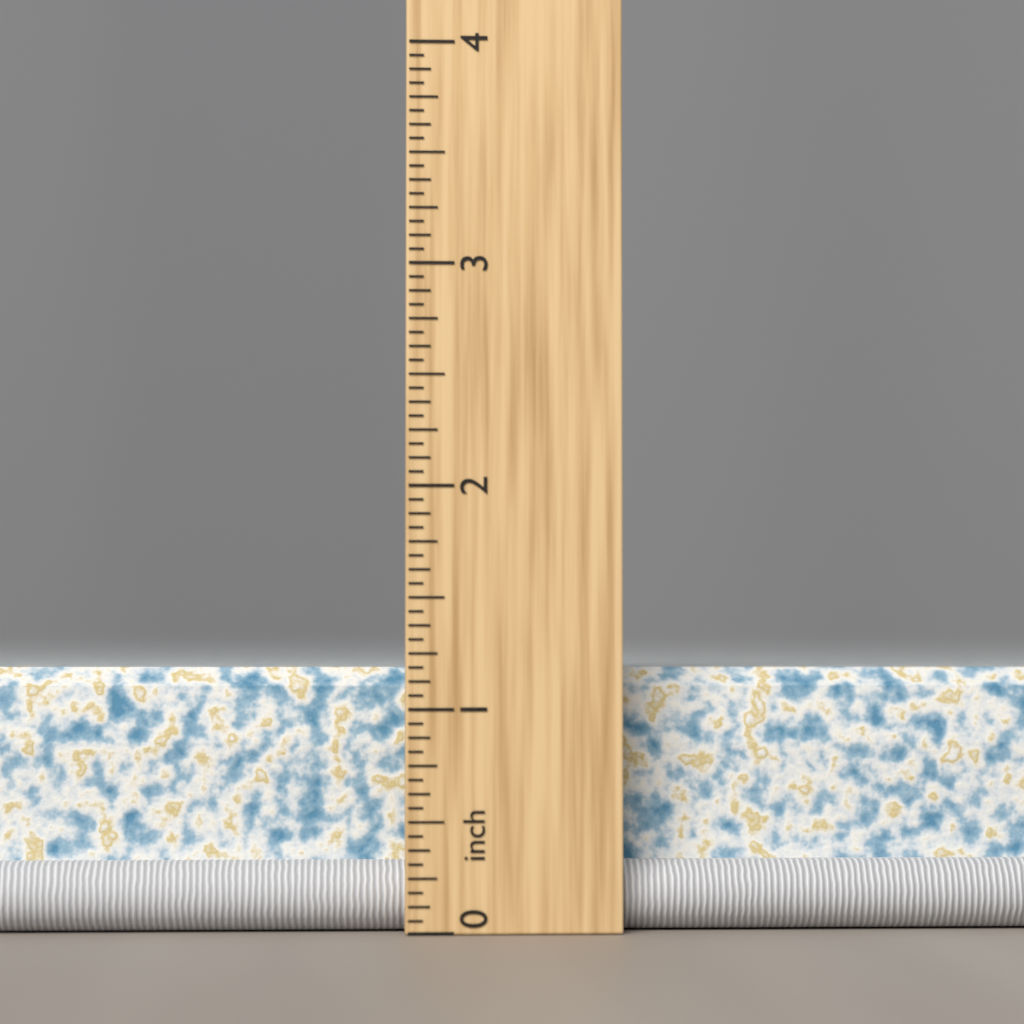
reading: 1.1875 inch
